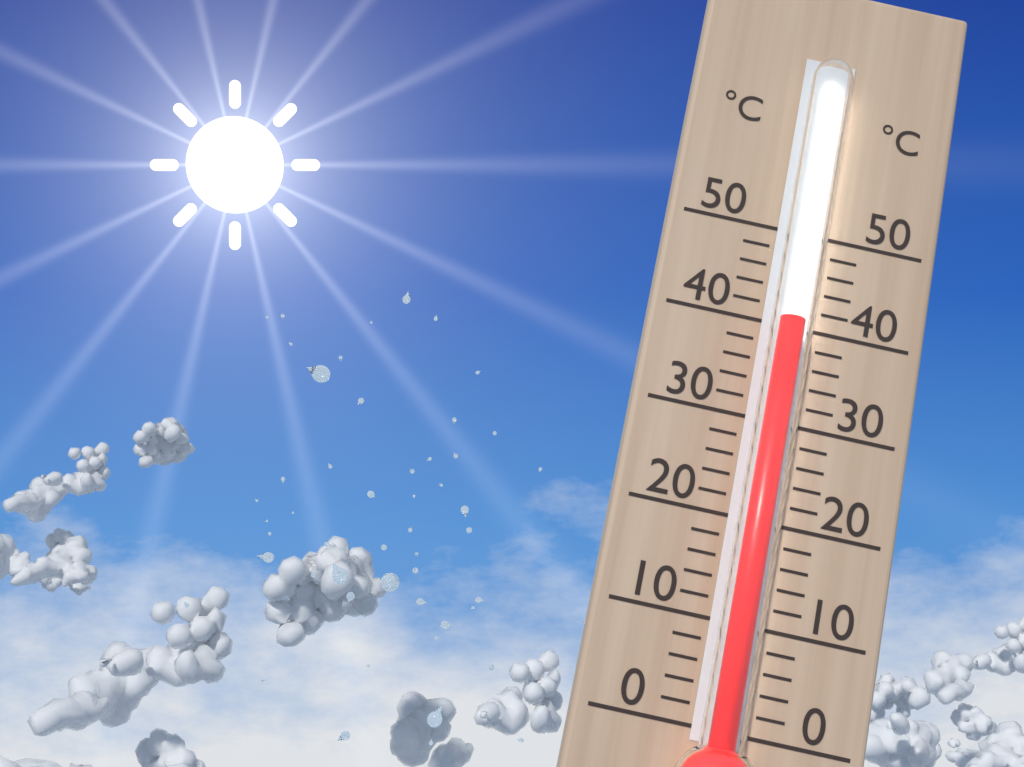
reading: 40 °C
